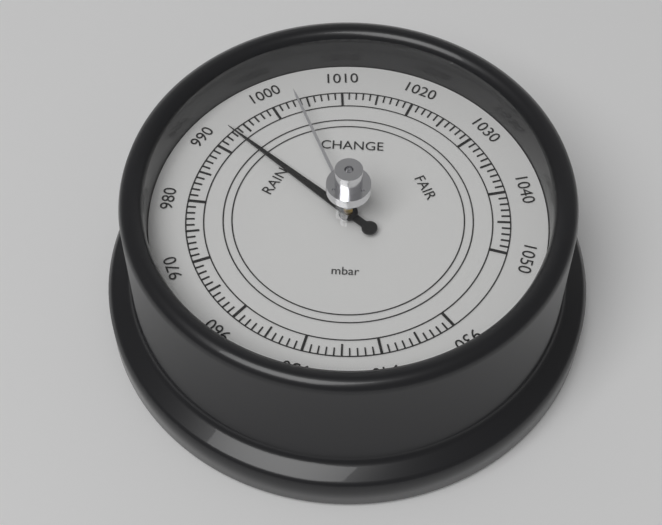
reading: 993 mbar
